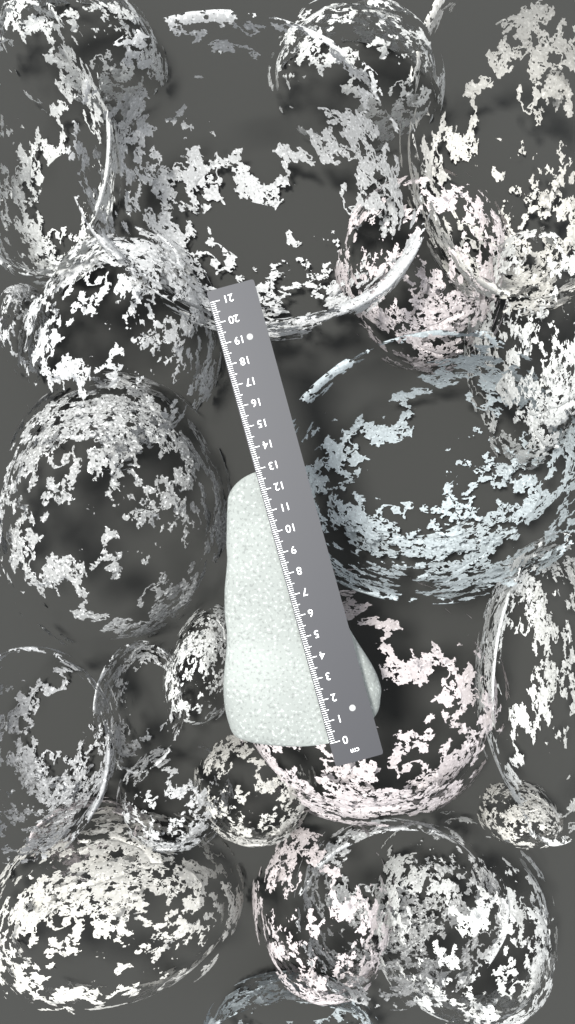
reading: 12.9 cm
